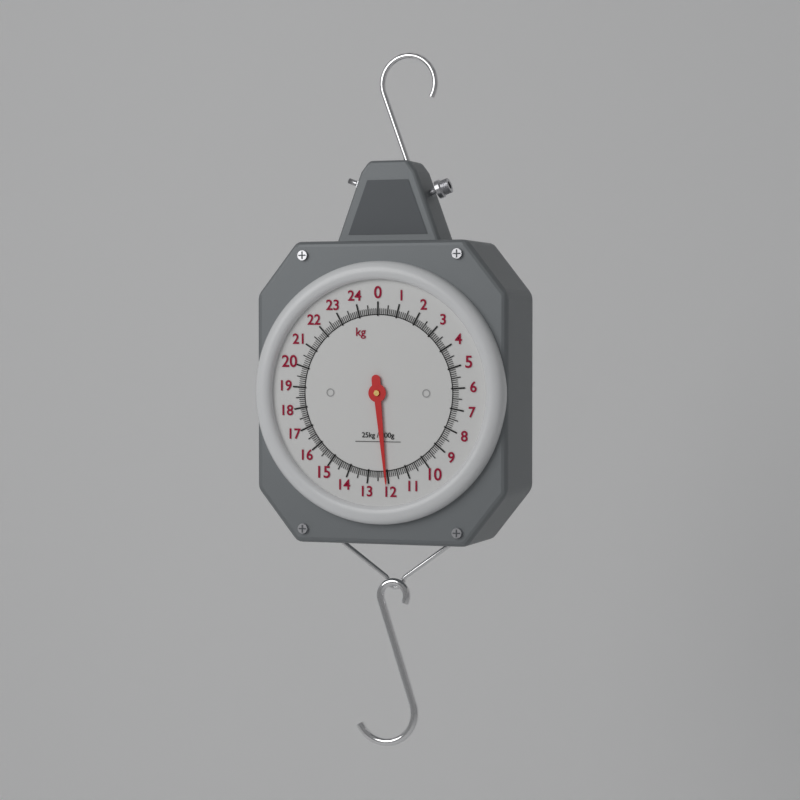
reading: 12.1 kg
